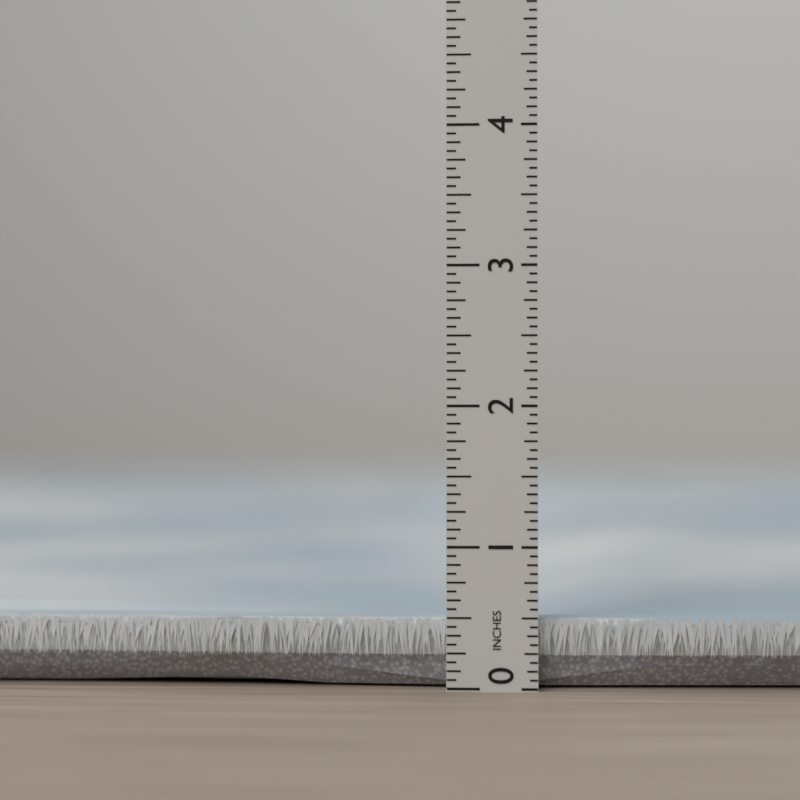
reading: 0.5000 in
